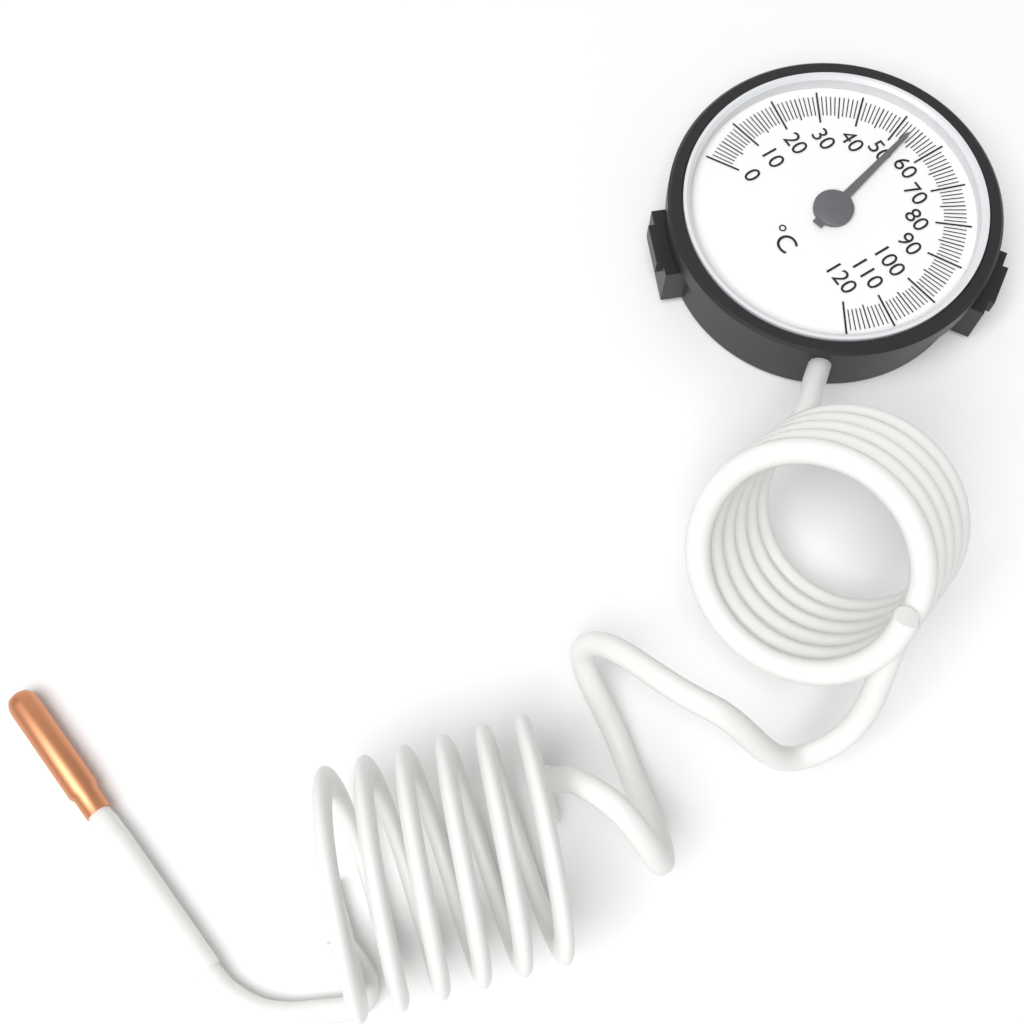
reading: 53 °C
